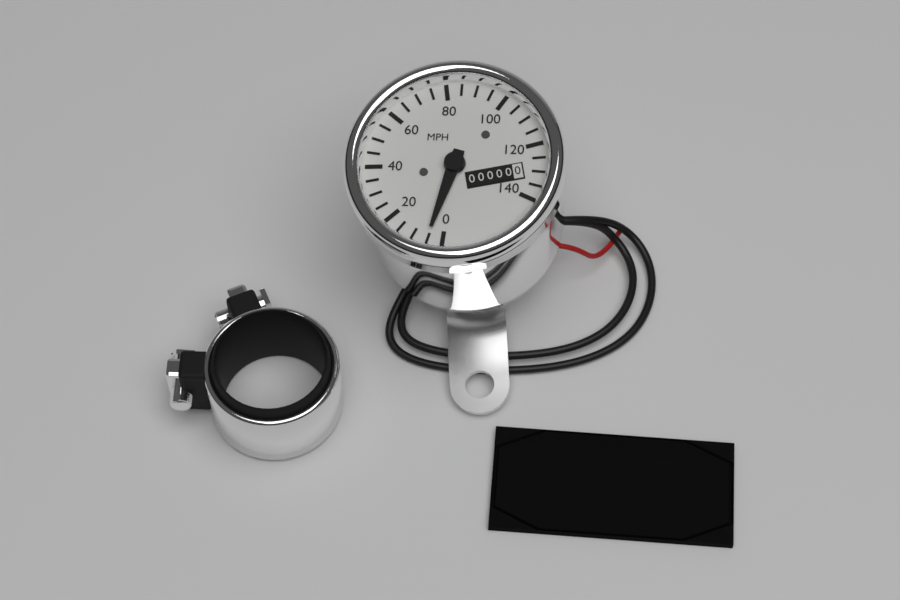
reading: 5 MPH
